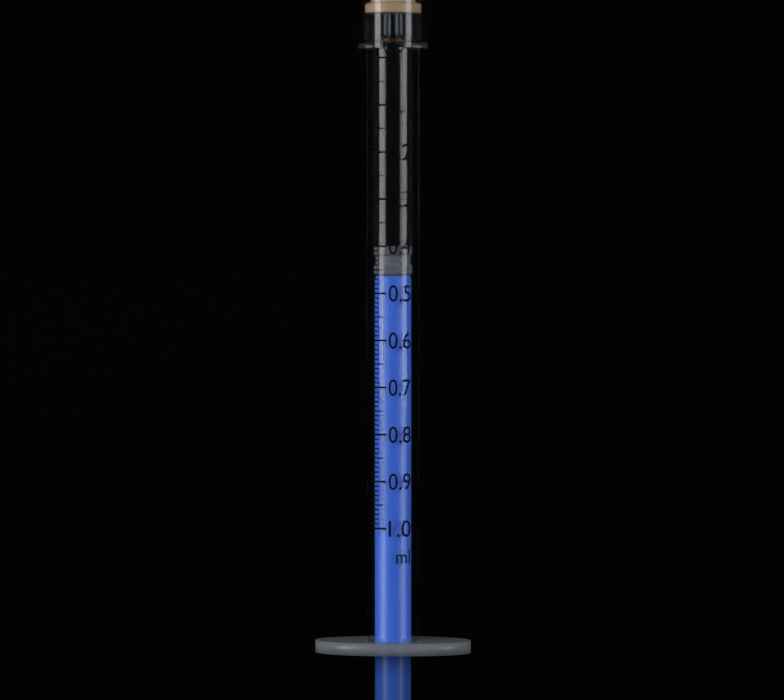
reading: 0.40 ml
